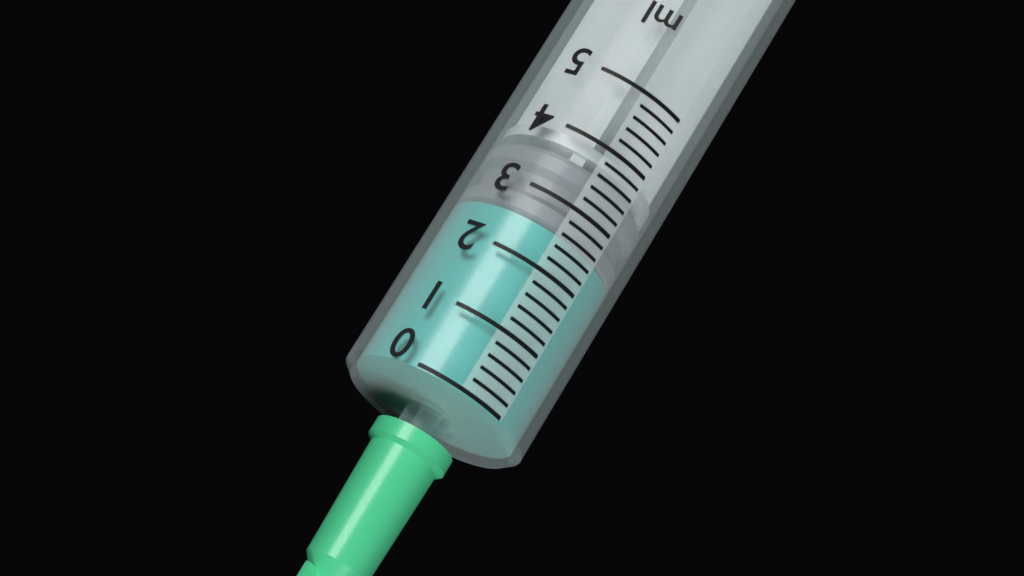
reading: 2.6 ml
